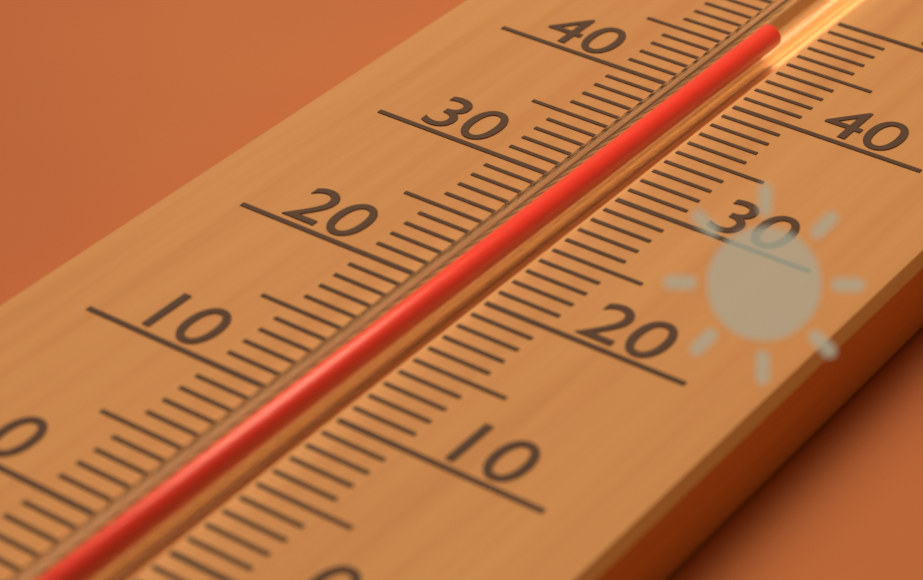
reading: 46 (no unit)
